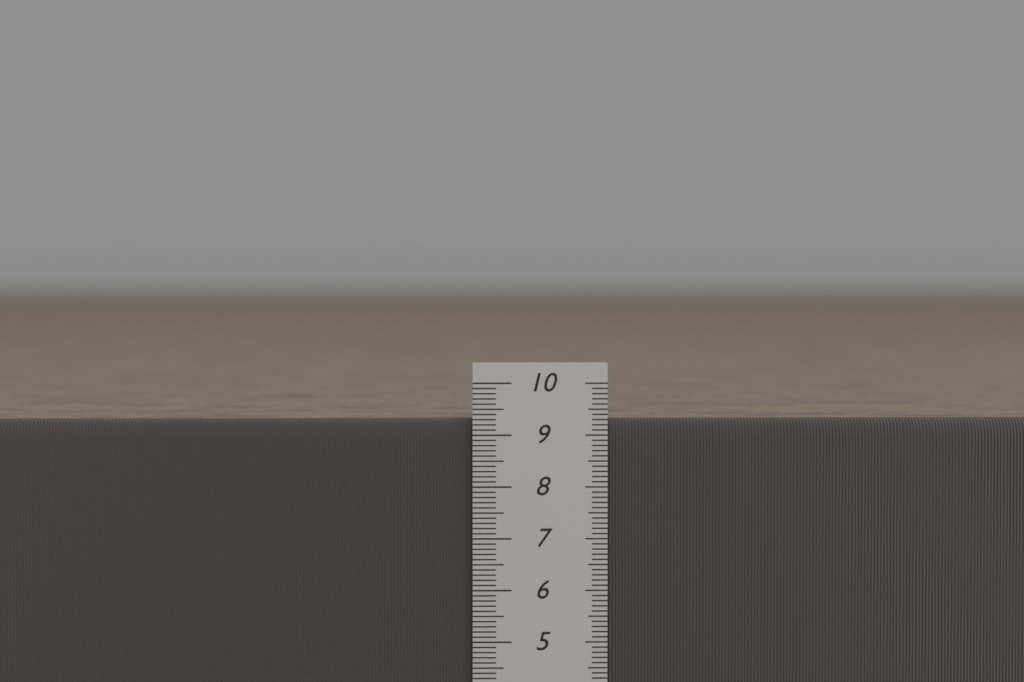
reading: 9.3 cm
